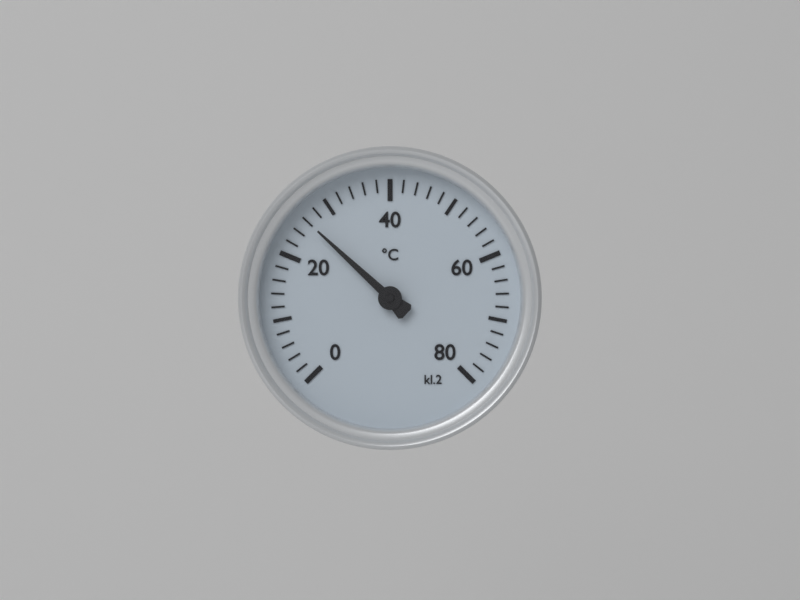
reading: 26 °C
